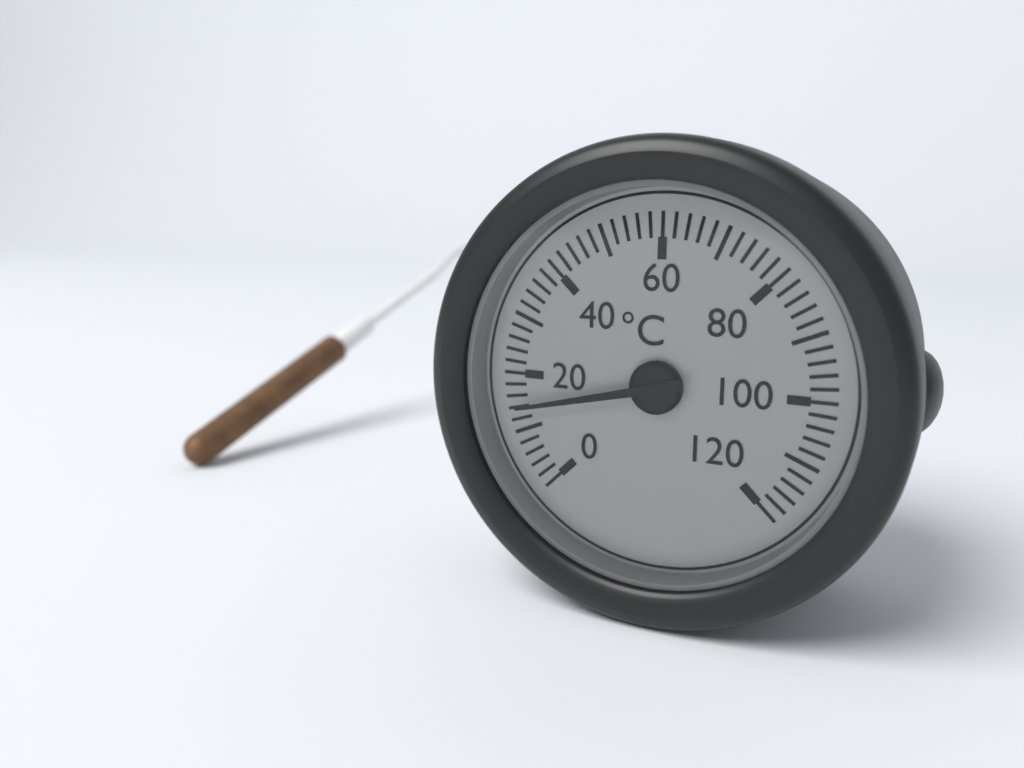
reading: 14 °C
